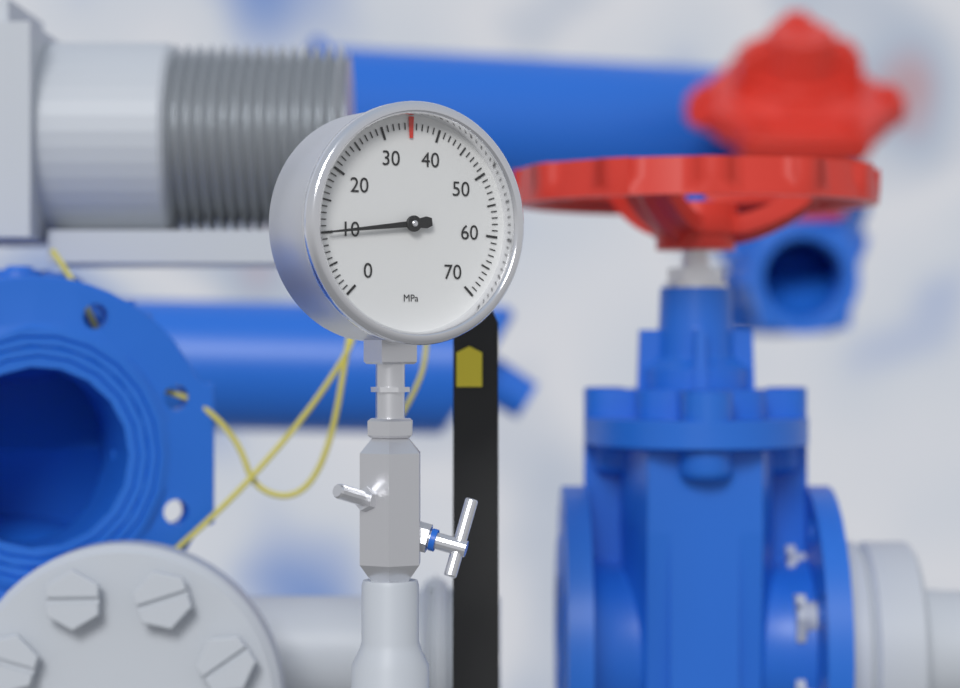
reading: 10 MPa
